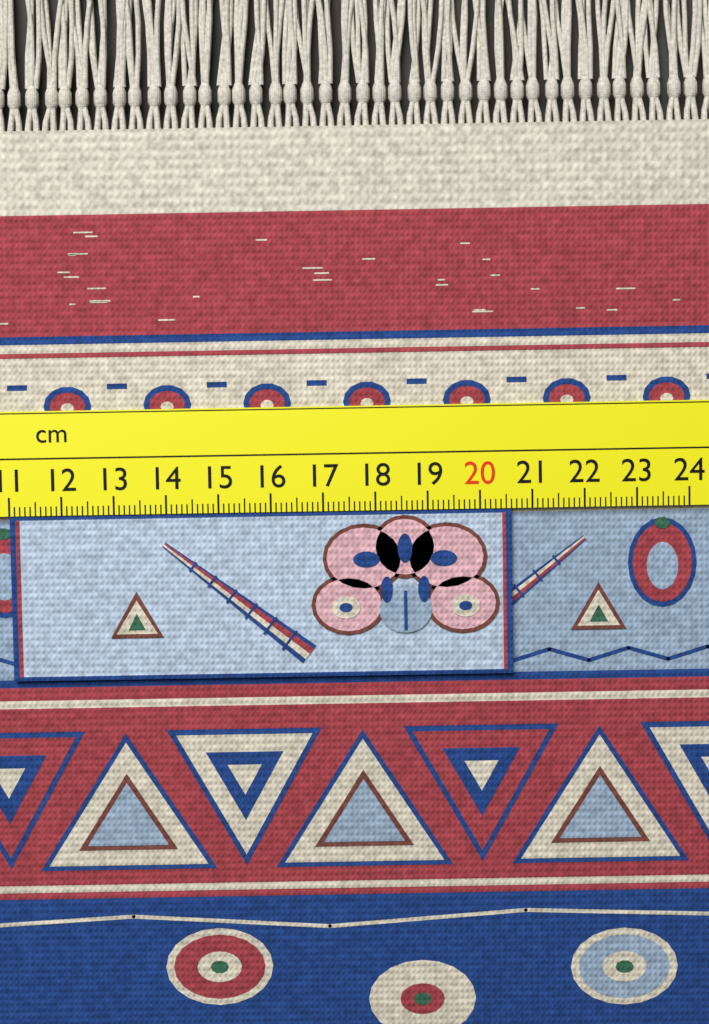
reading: 20.6 cm
